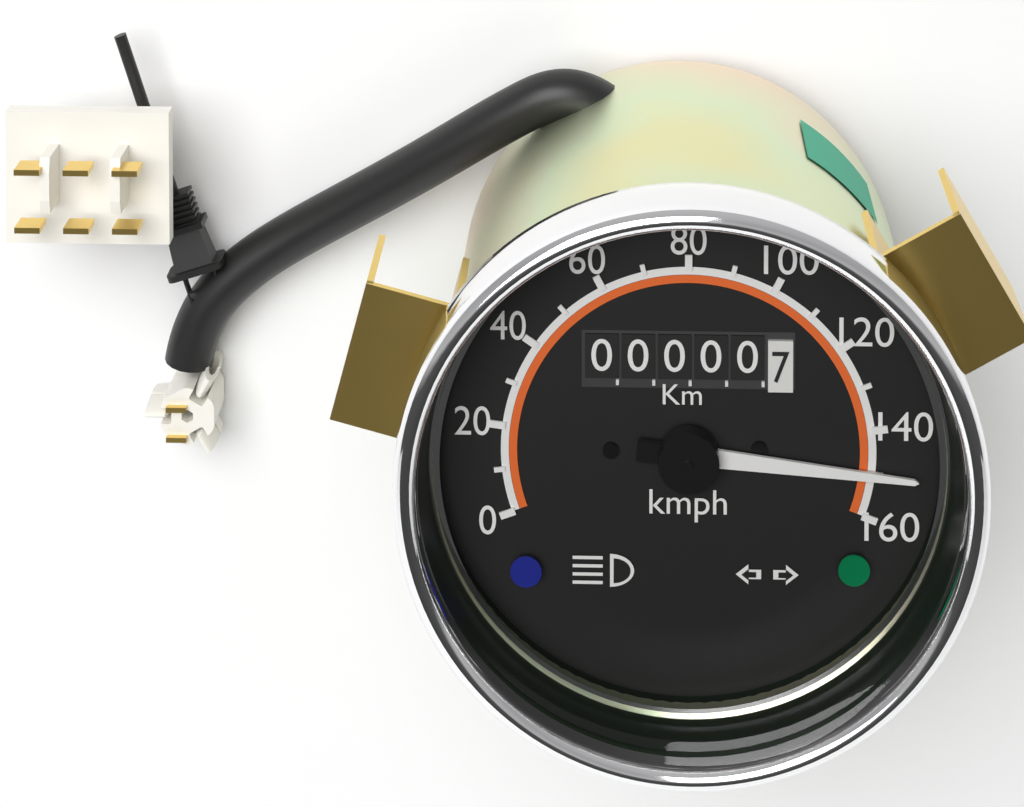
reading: 150 kmph
